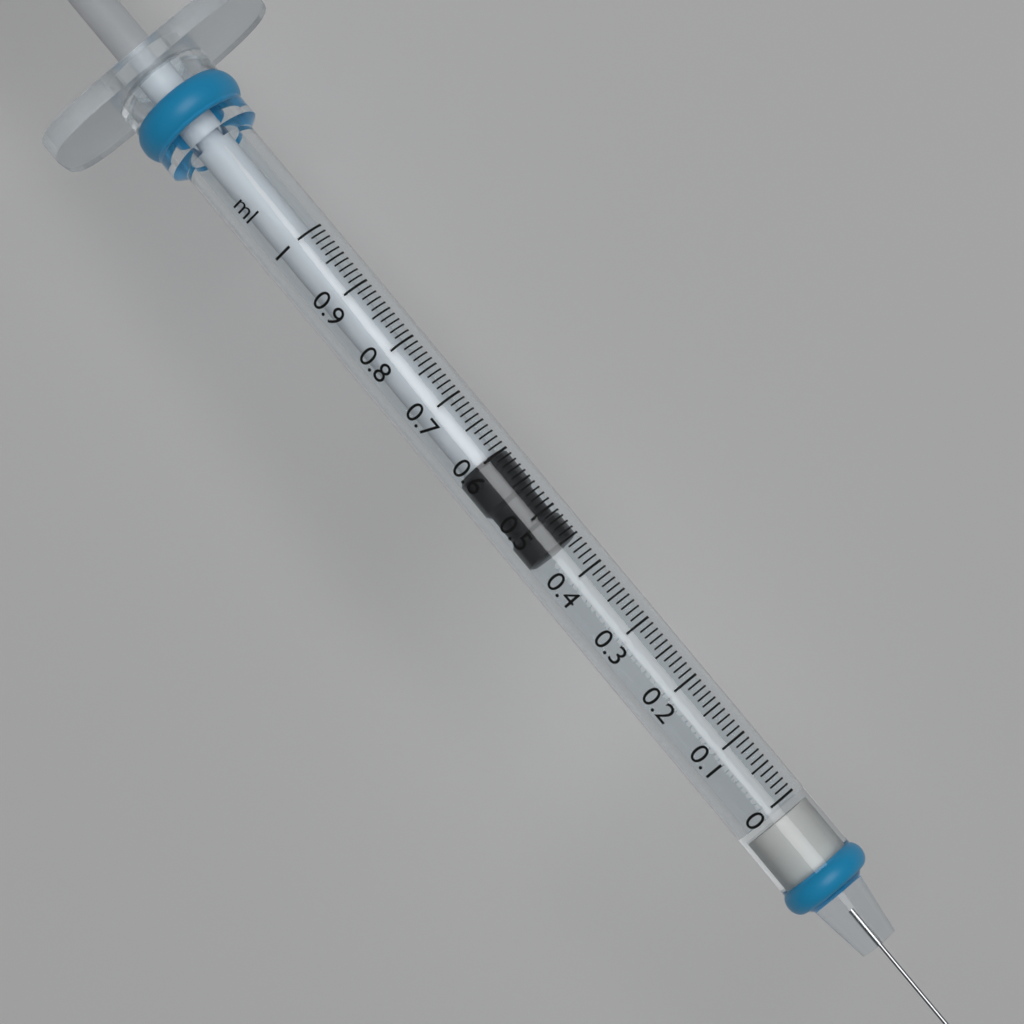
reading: 0.45 ml
